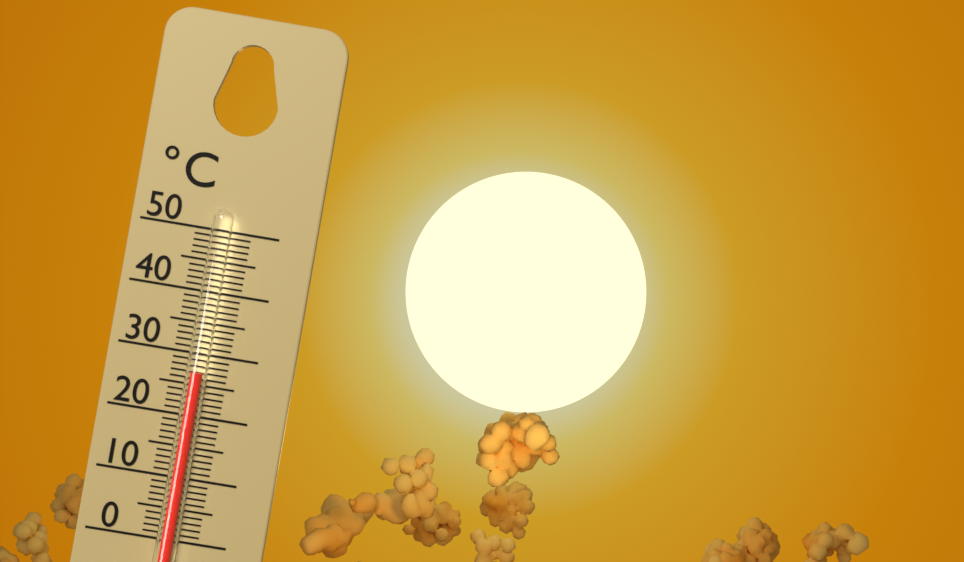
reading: 27 °C
